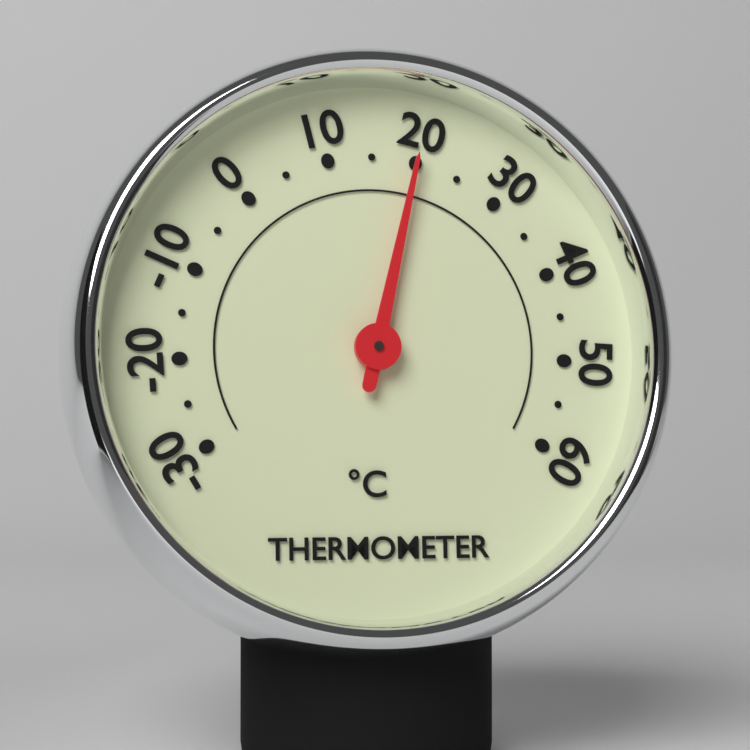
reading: 20 °C
